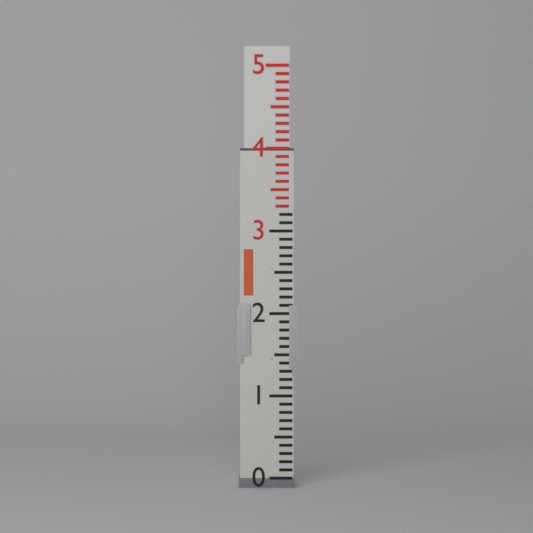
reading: 4.0 (no unit)
